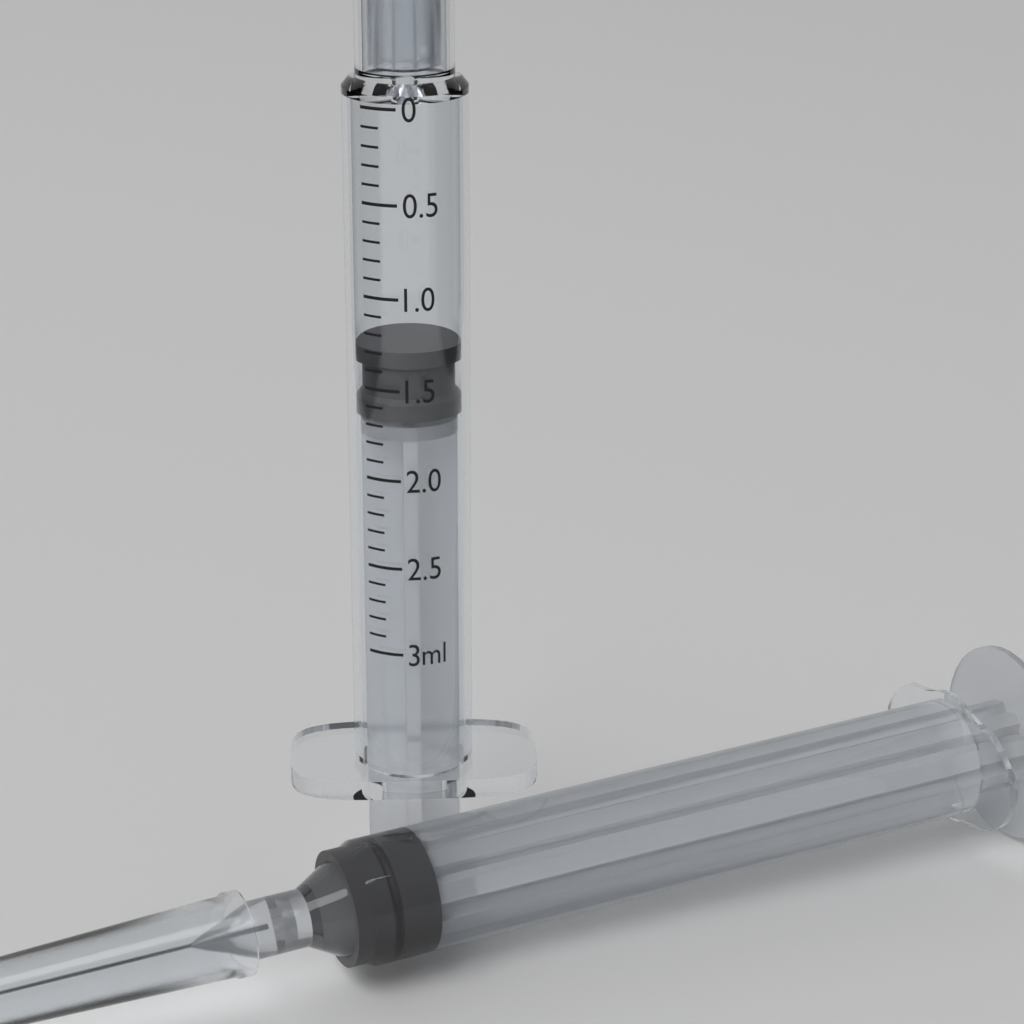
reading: 1.3 ml
